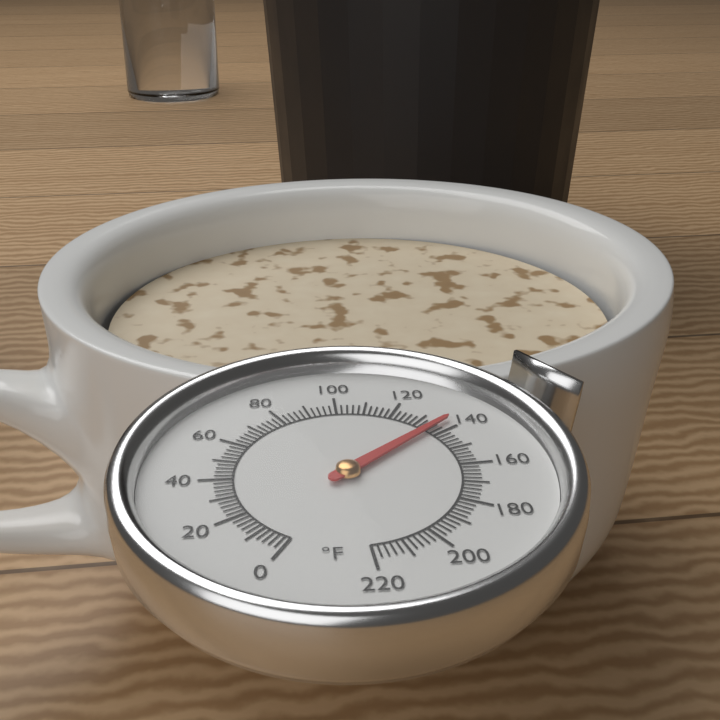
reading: 136 °F
